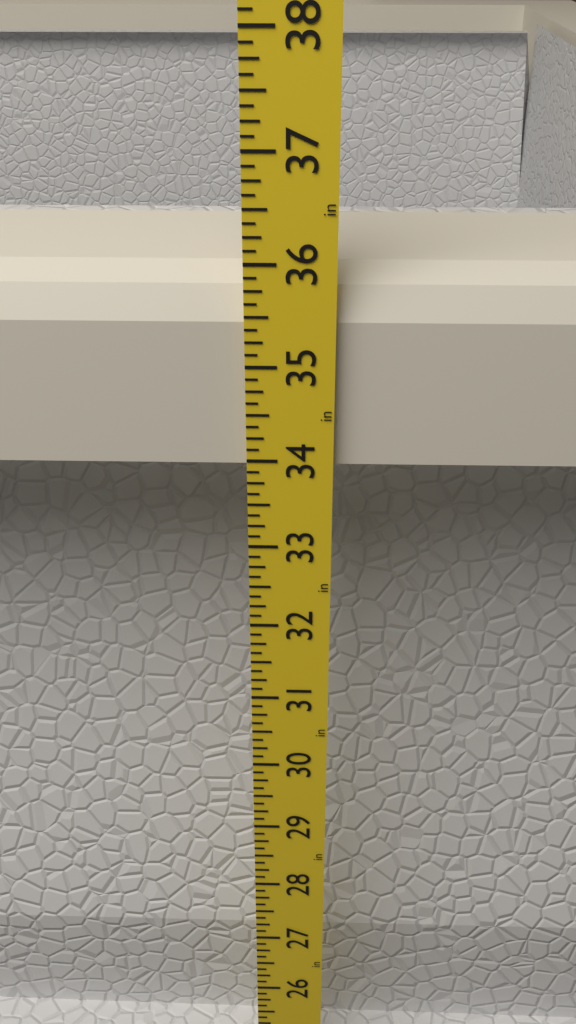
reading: 35.875 in
